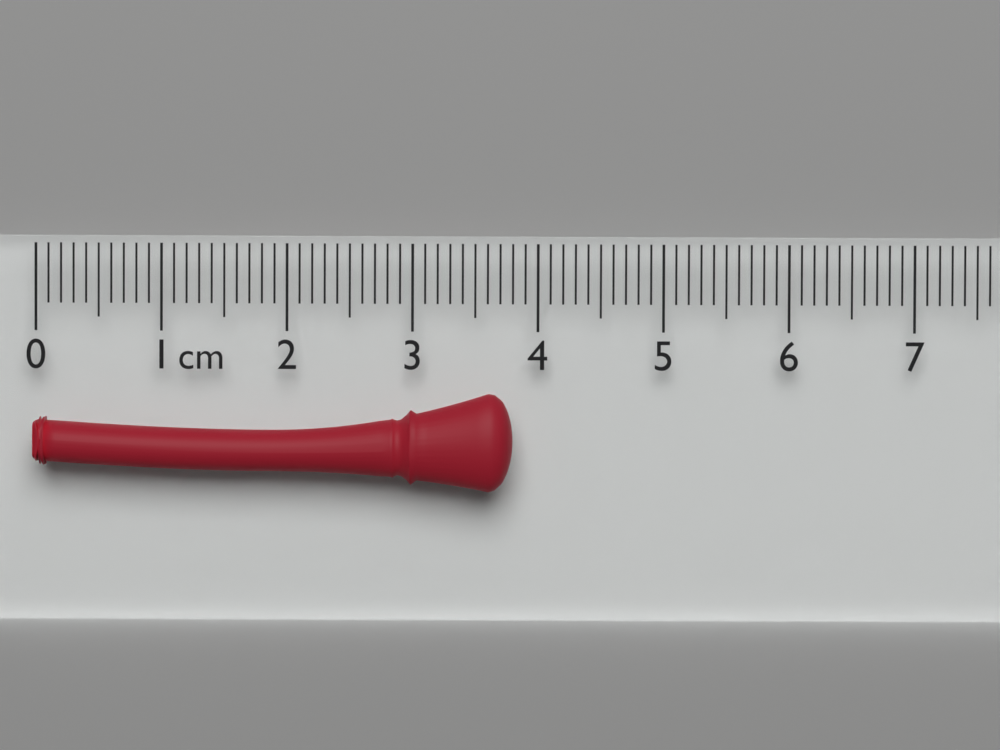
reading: 3.8 cm
